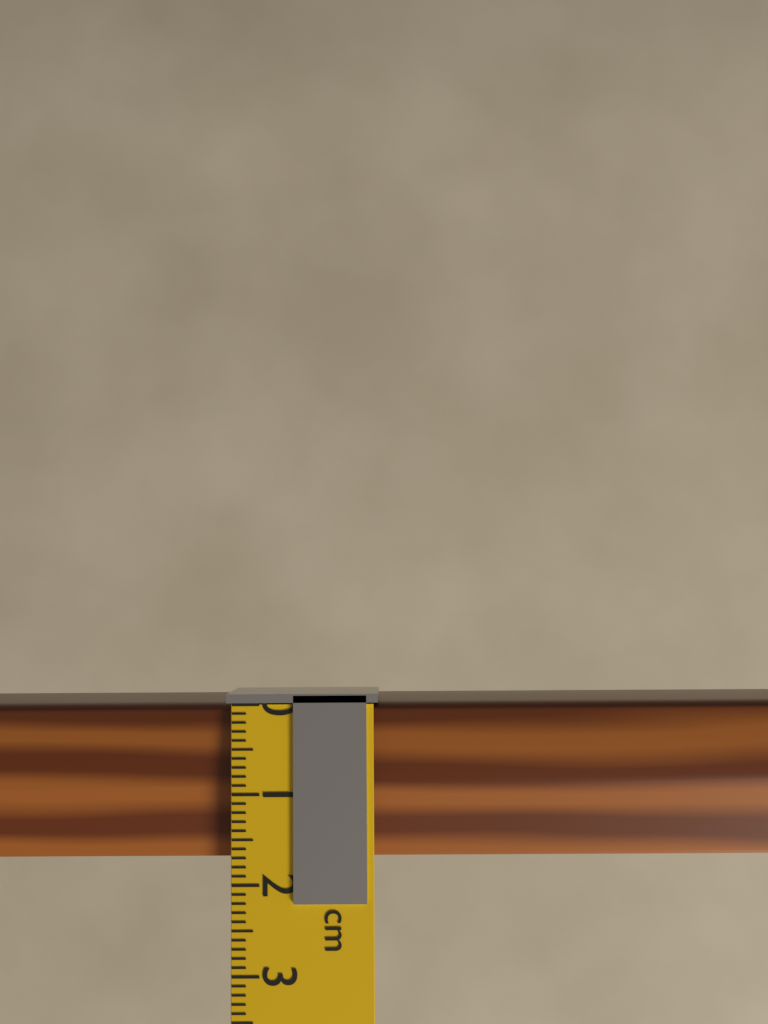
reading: 1.8 cm
